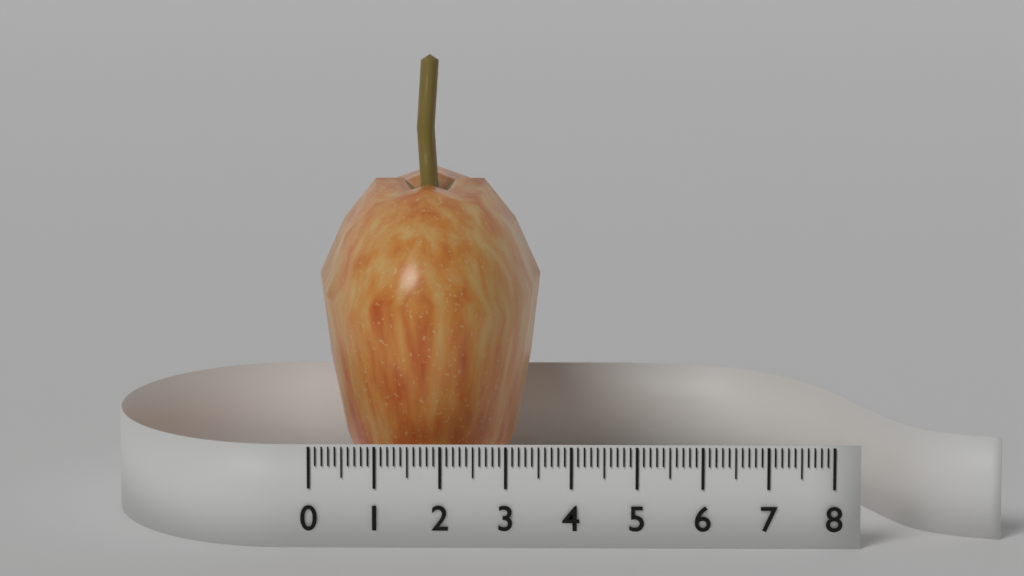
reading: 3.5 (no unit)
